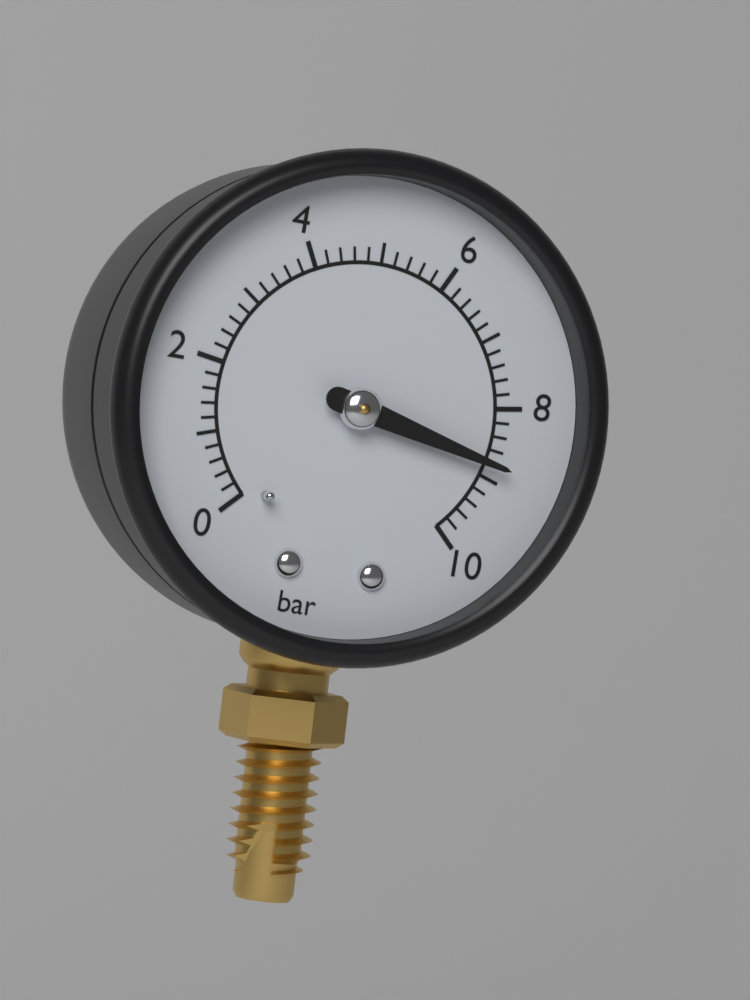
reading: 8.8 bar
